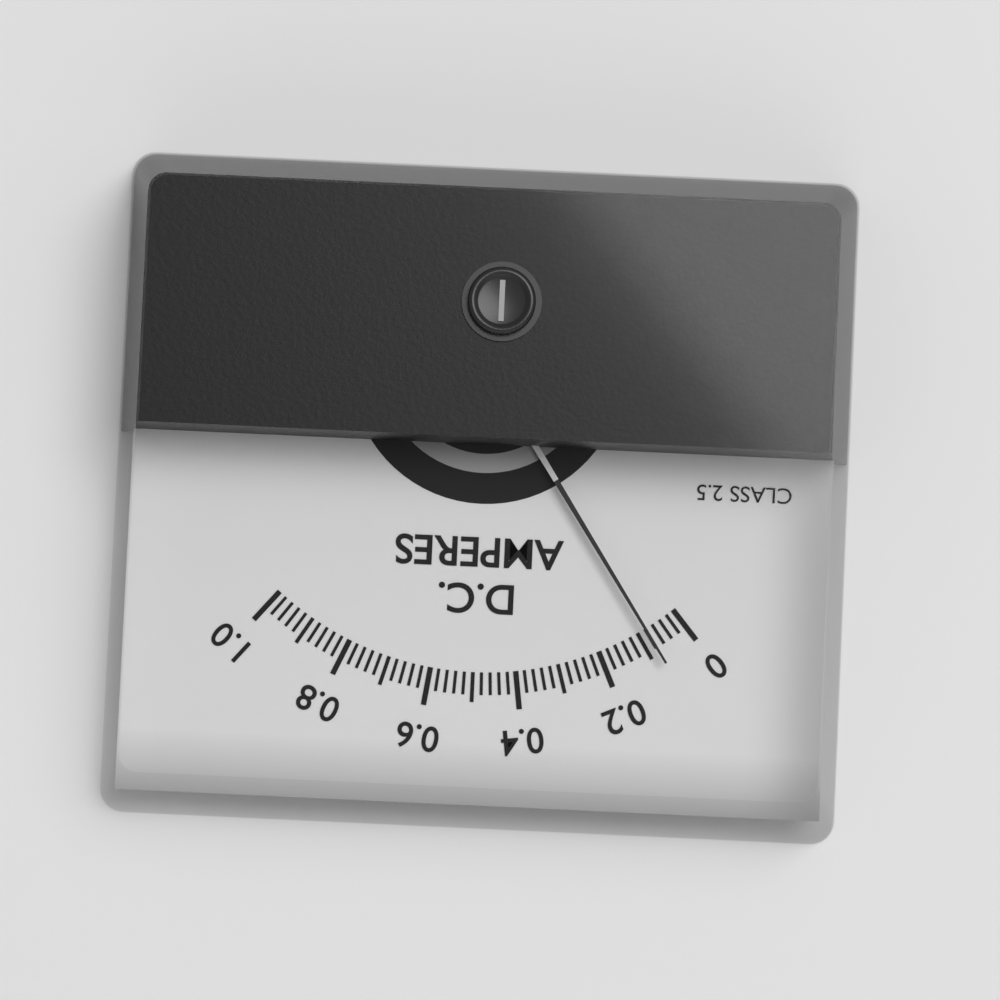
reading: 0.08 A
